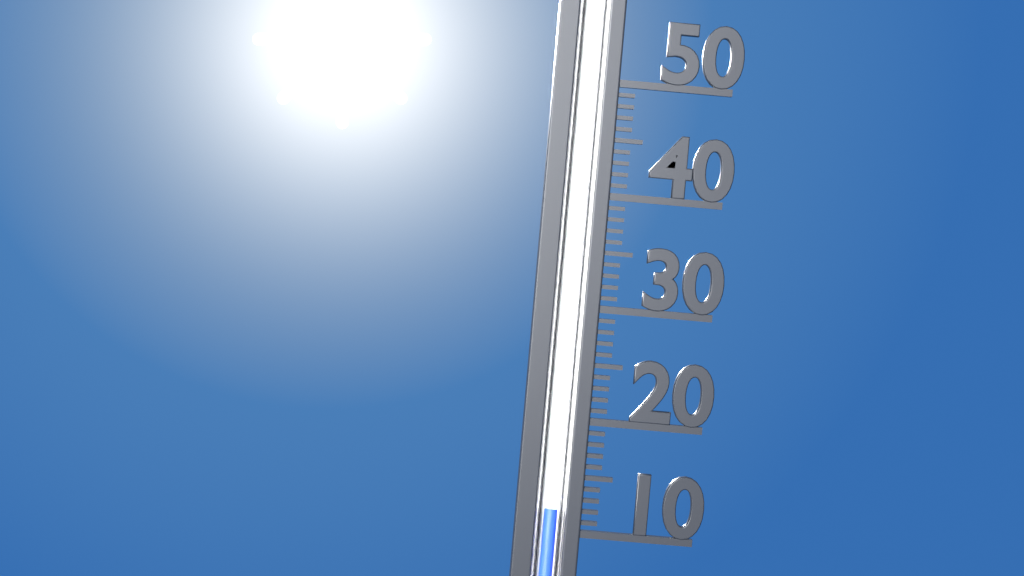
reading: 12 (no unit)
